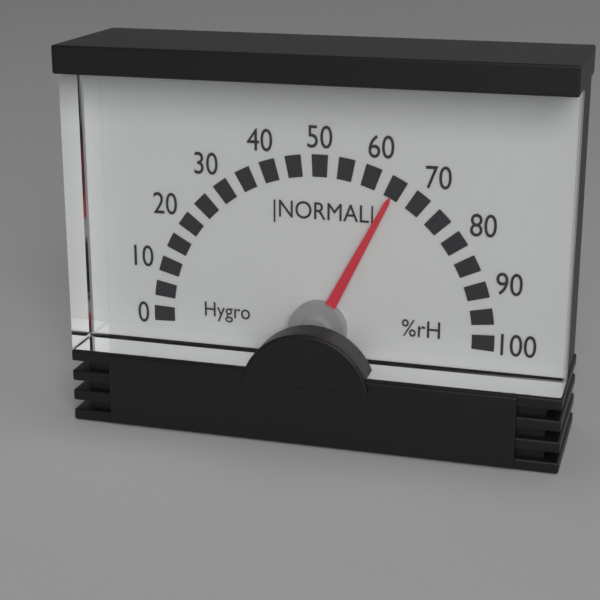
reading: 65 %rH
